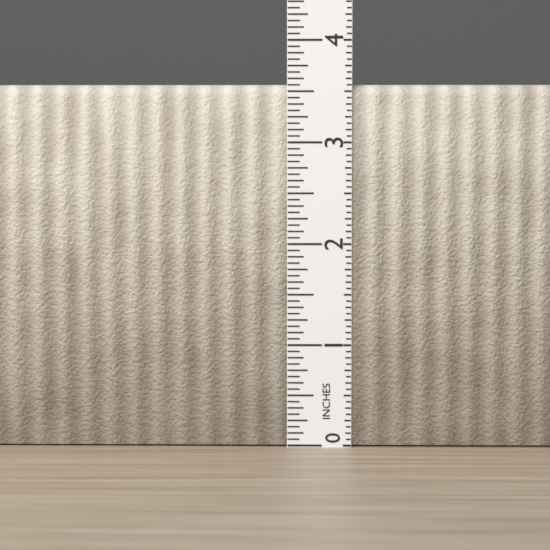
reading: 3.5625 in
